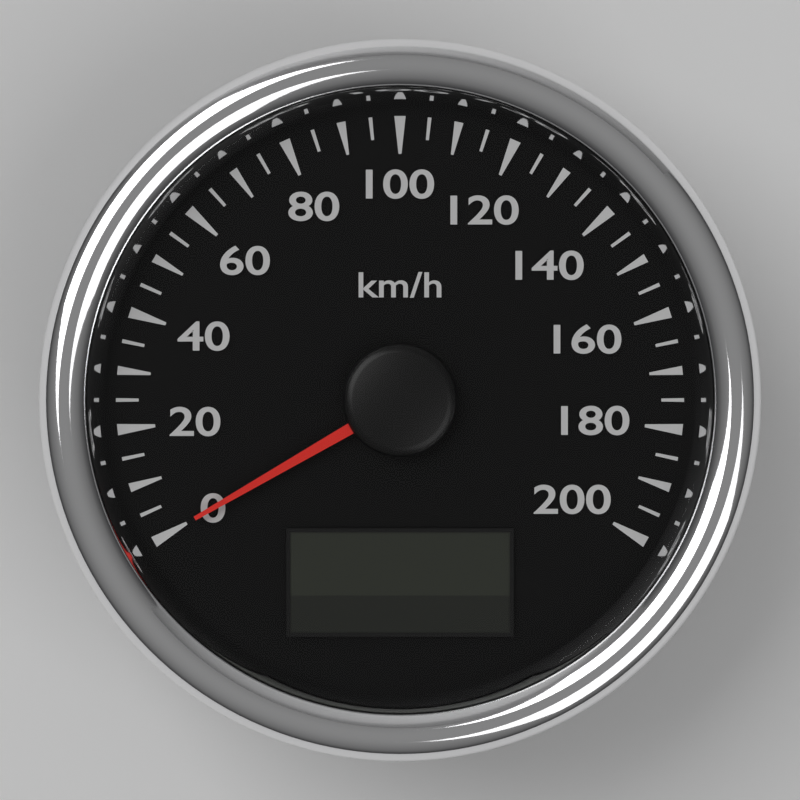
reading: 0 km/h
